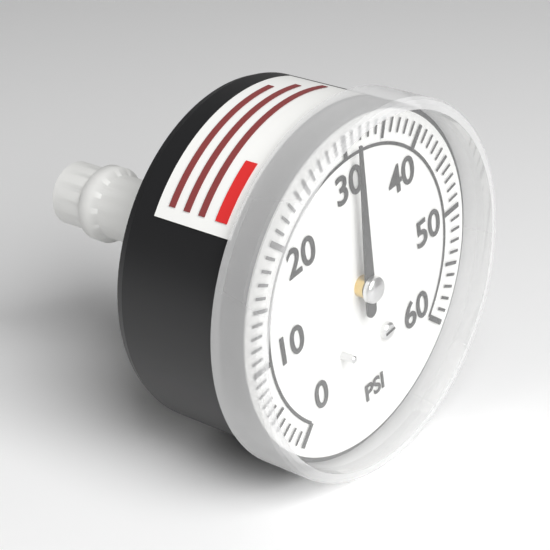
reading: 31 psi
